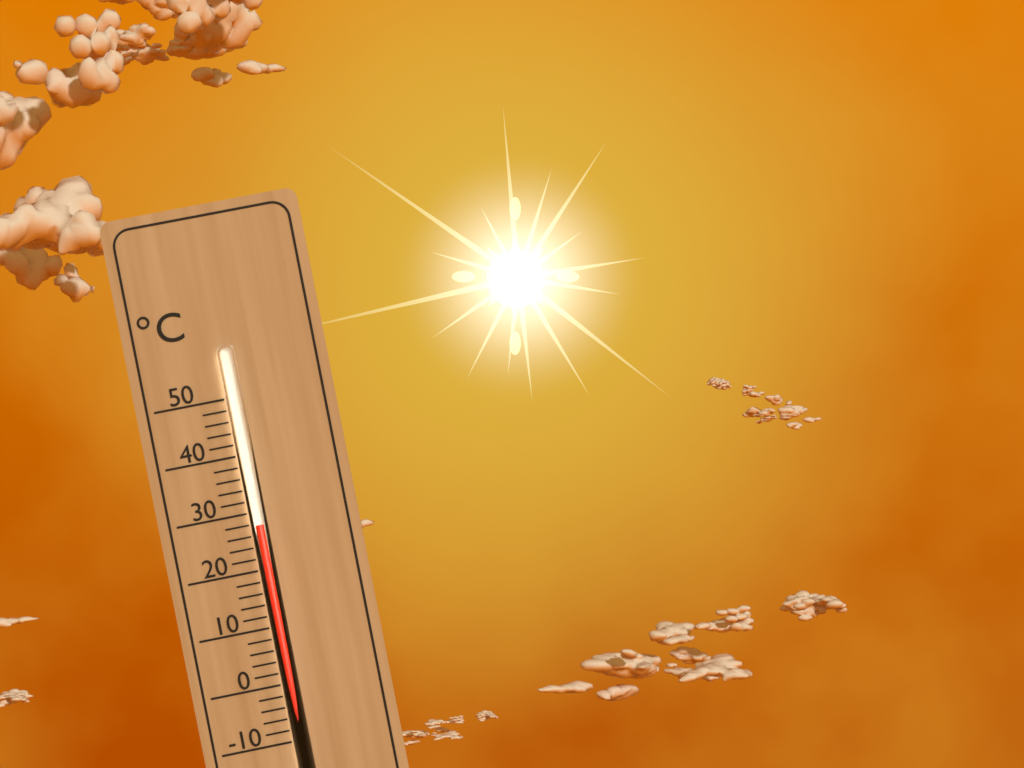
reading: 28 °C
